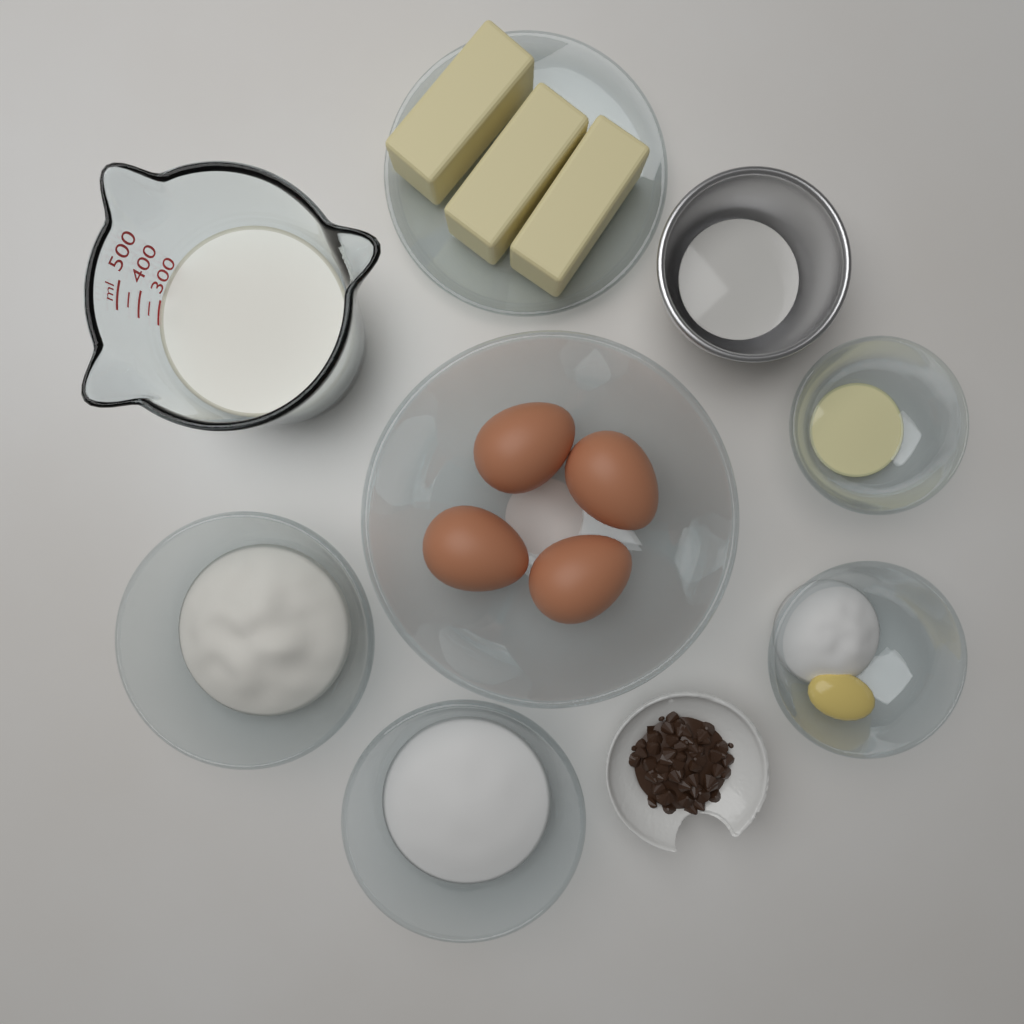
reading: 300 ml
